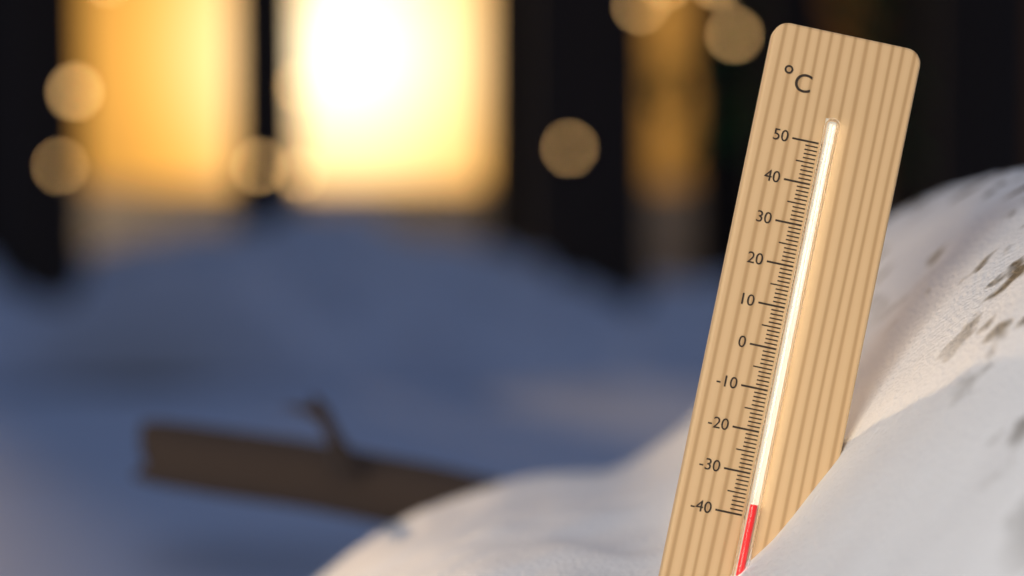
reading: -37 °C
